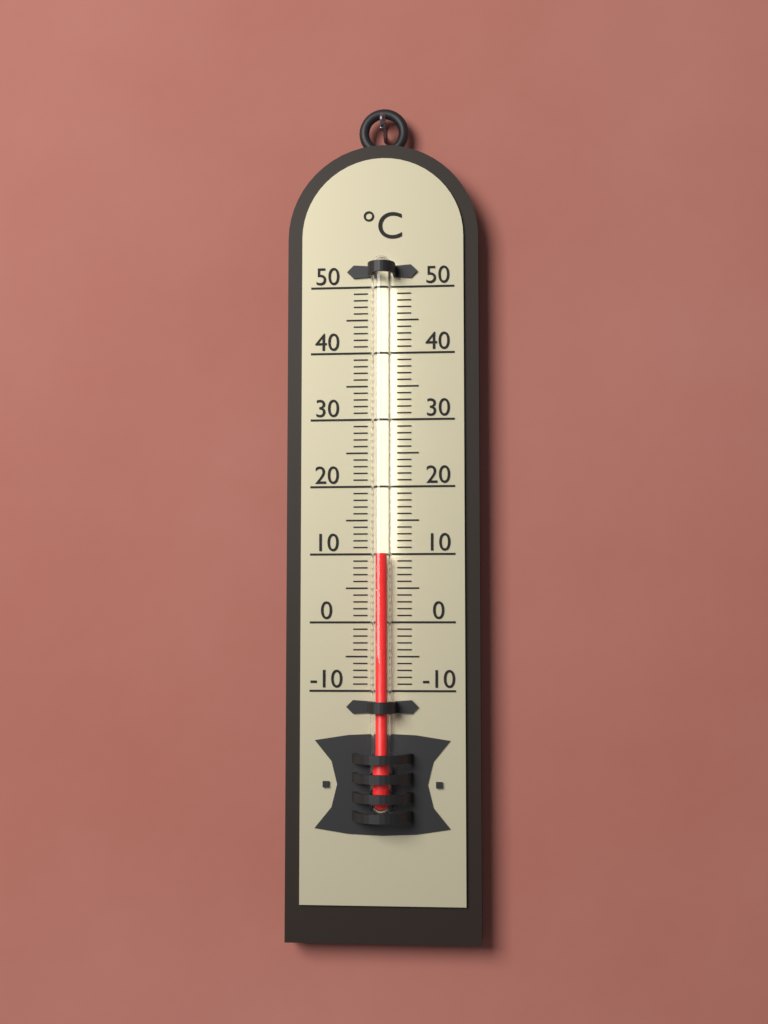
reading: 10 °C
